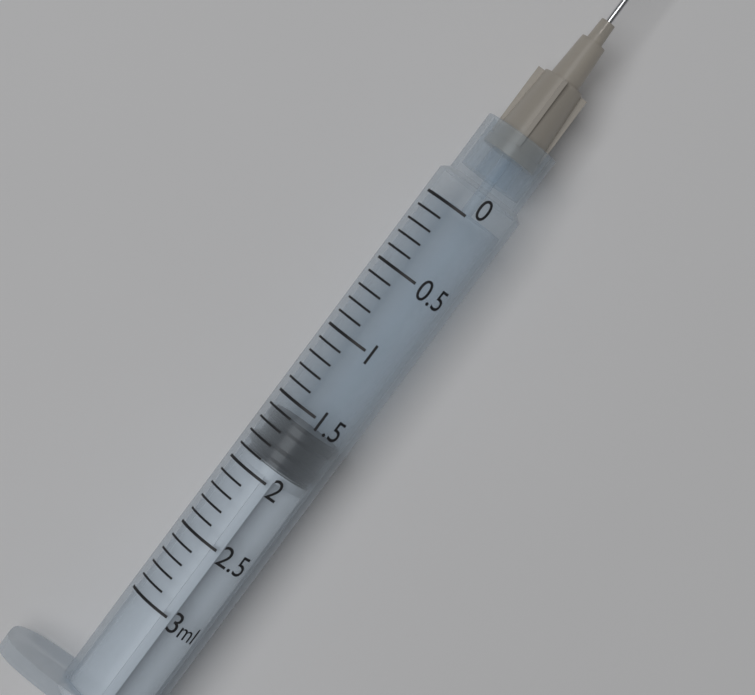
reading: 1.6 ml
